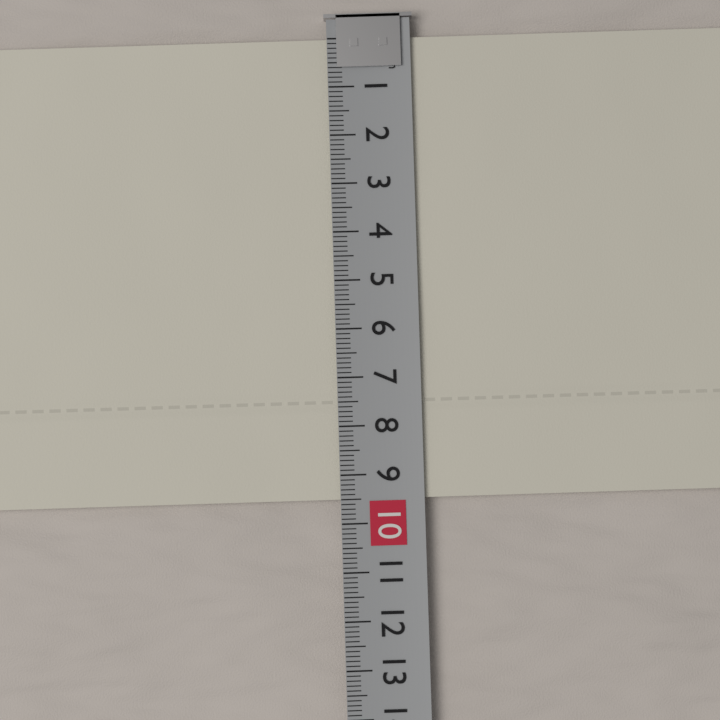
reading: 9.5 cm
